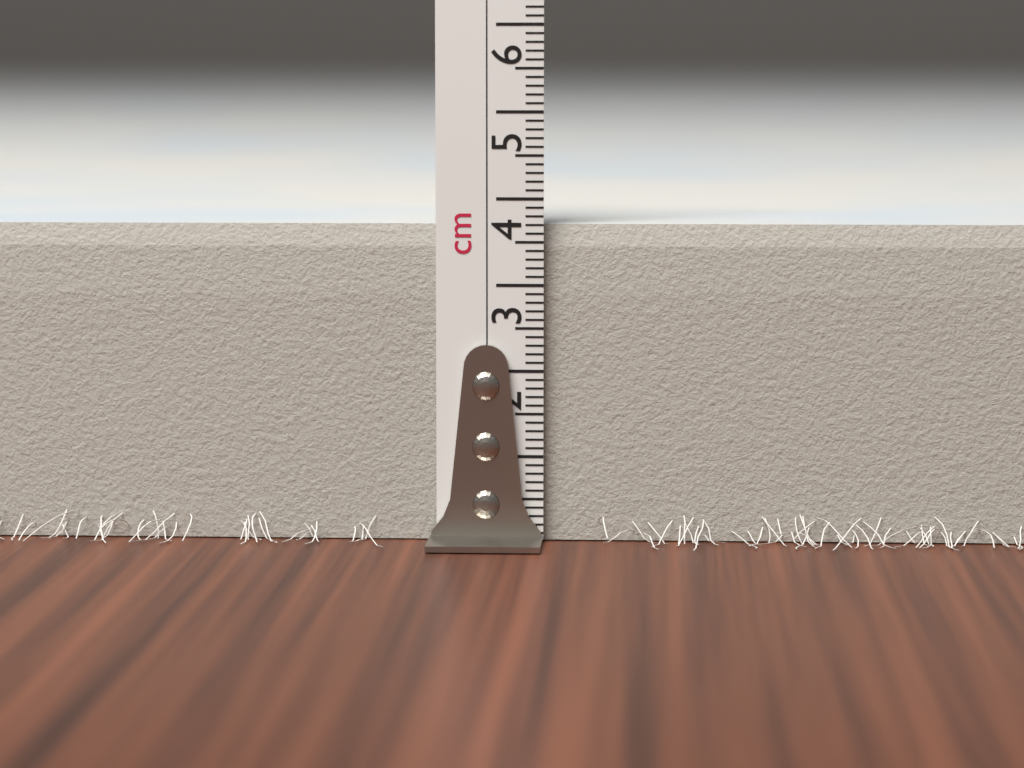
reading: 3.7 cm
